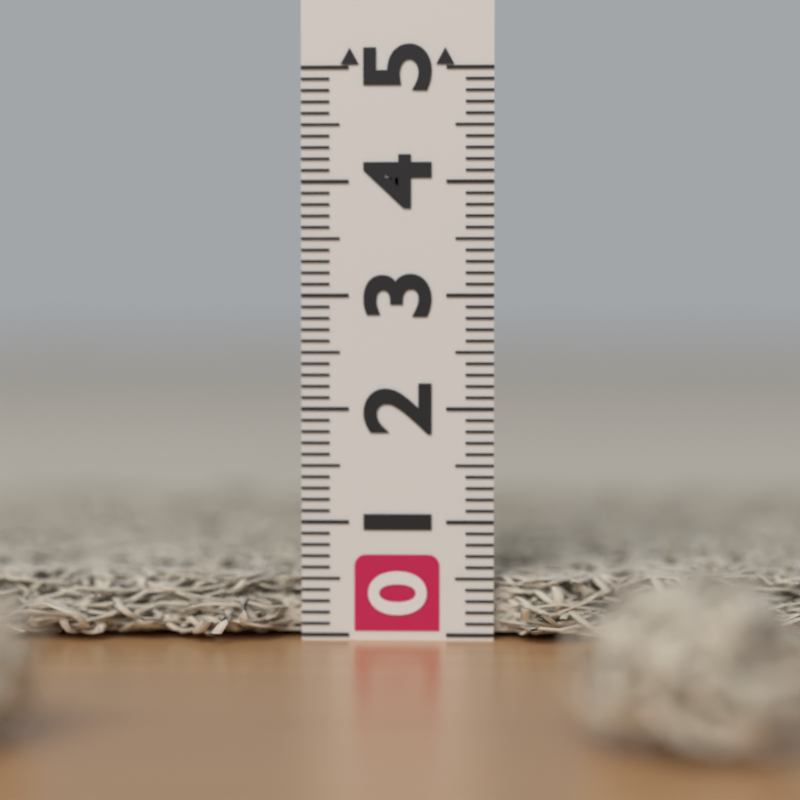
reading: 0.5 (no unit)
